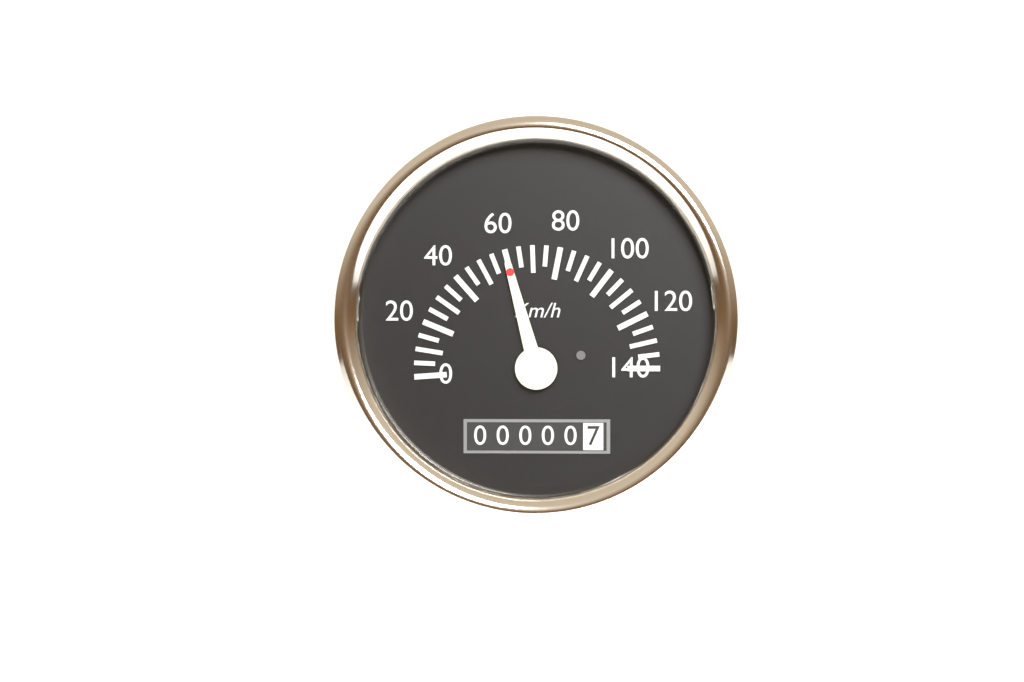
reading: 60 km/h
